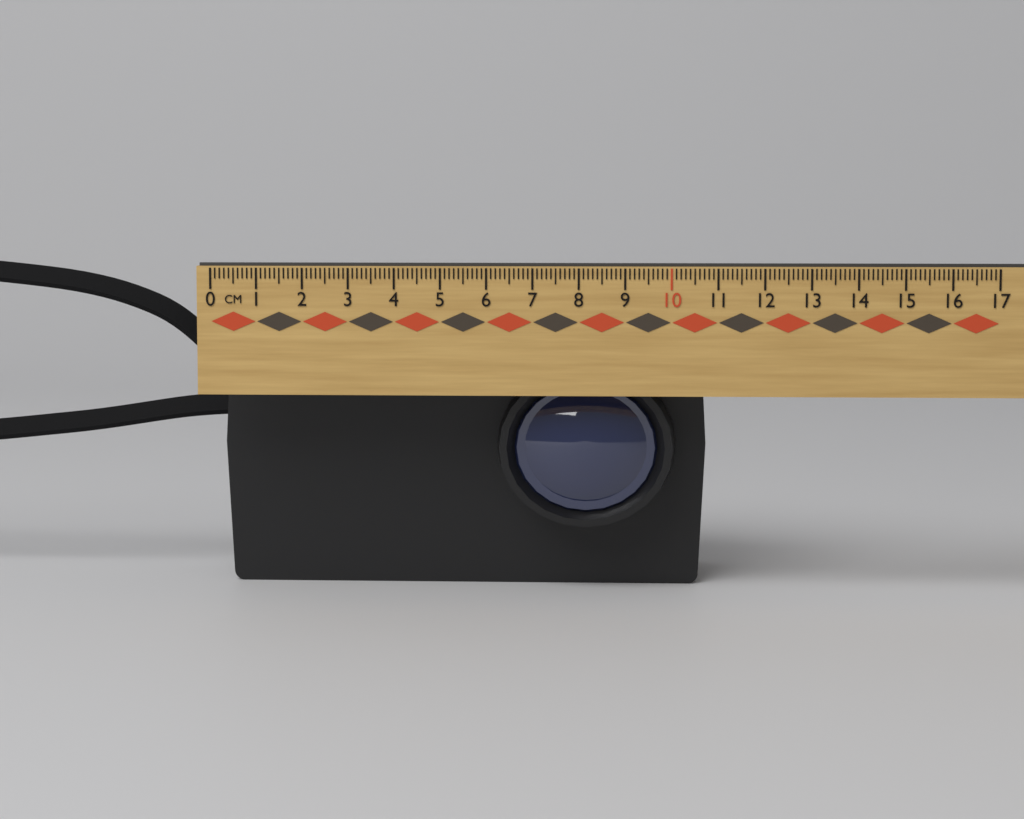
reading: 10.8 cm
